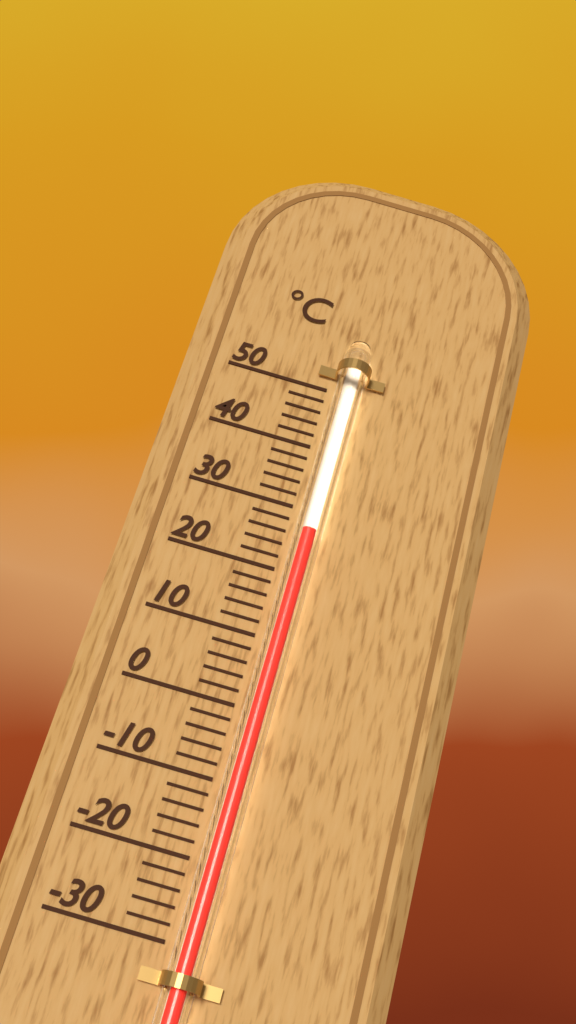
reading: 26 °C
